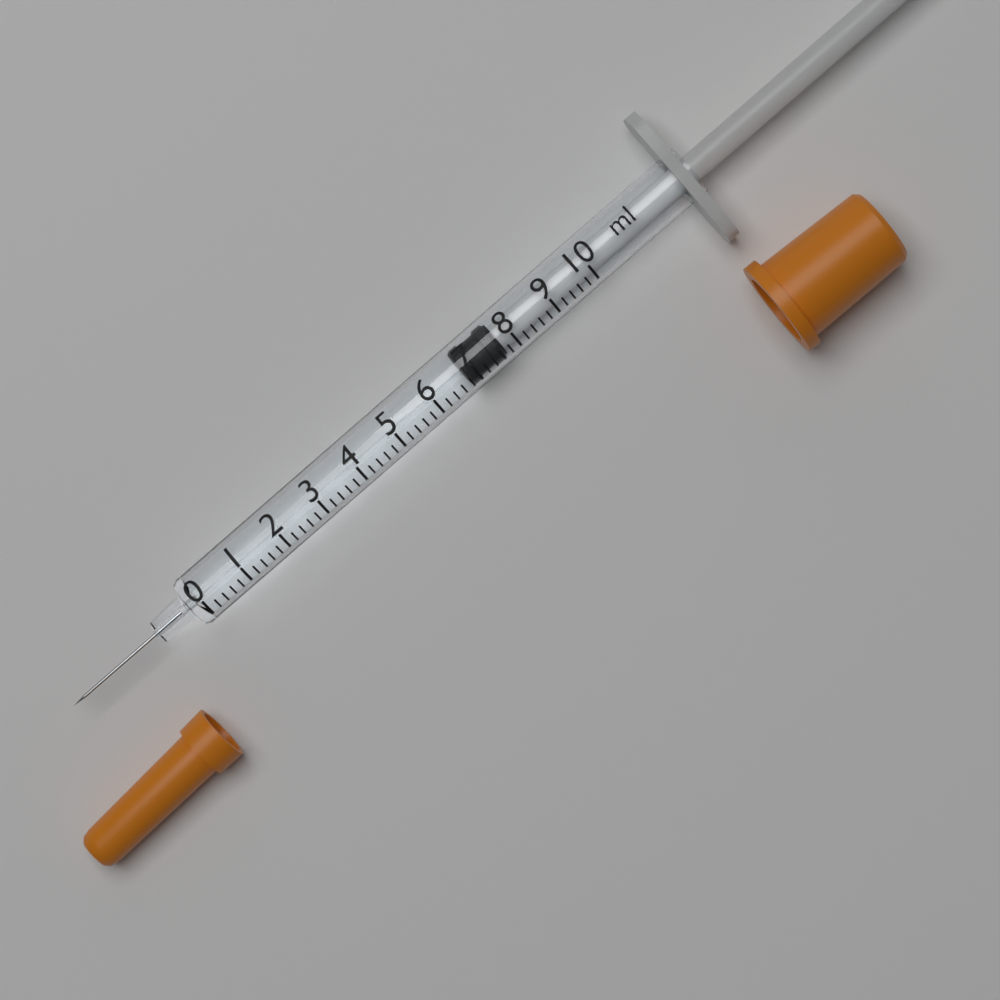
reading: 6.8 ml
